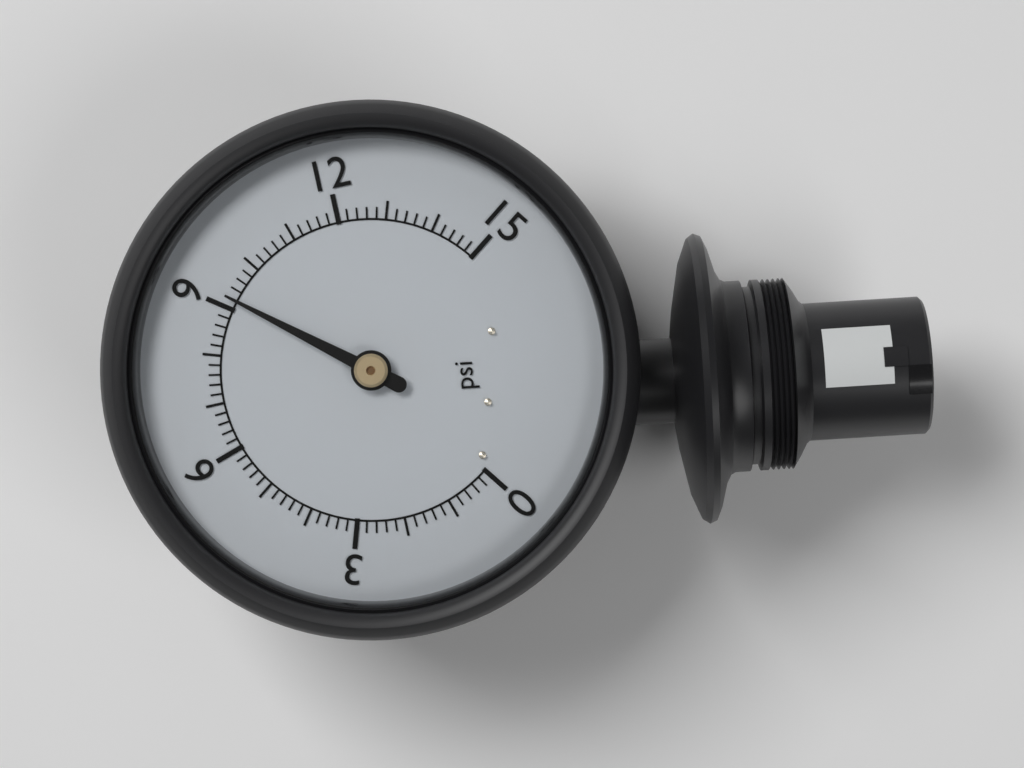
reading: 9.2 psi
